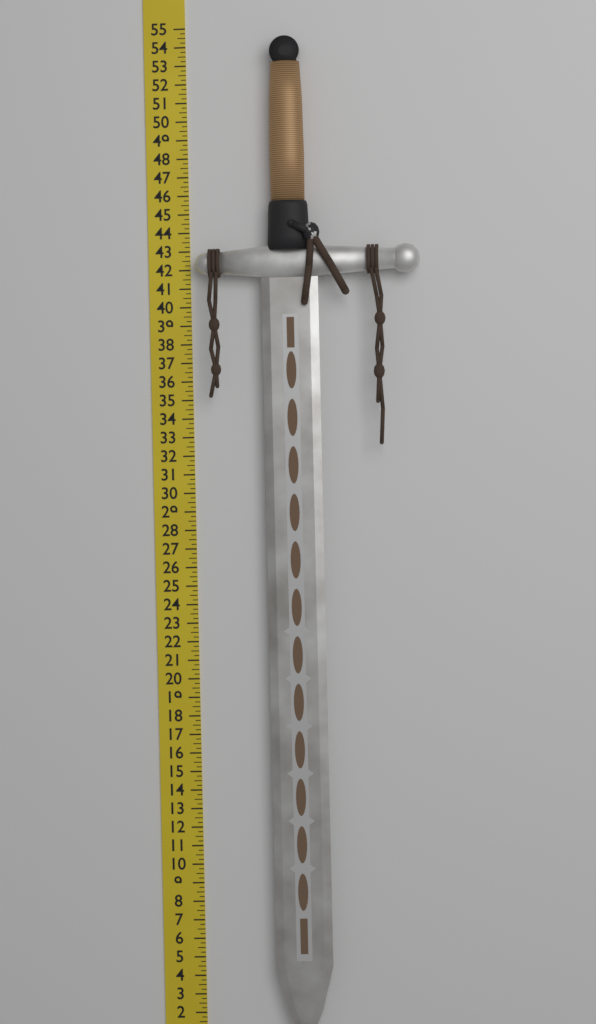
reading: 54.25 in
